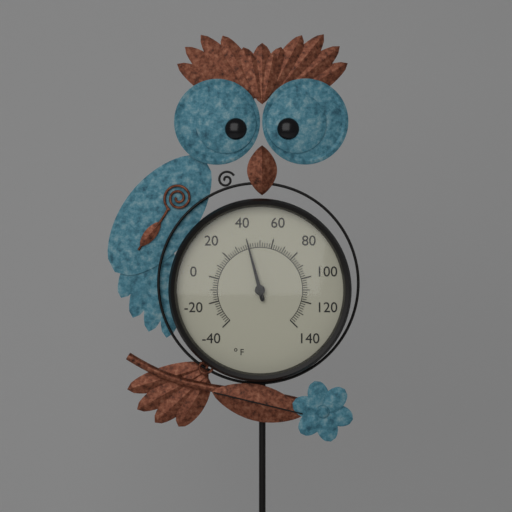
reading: 40 °F
